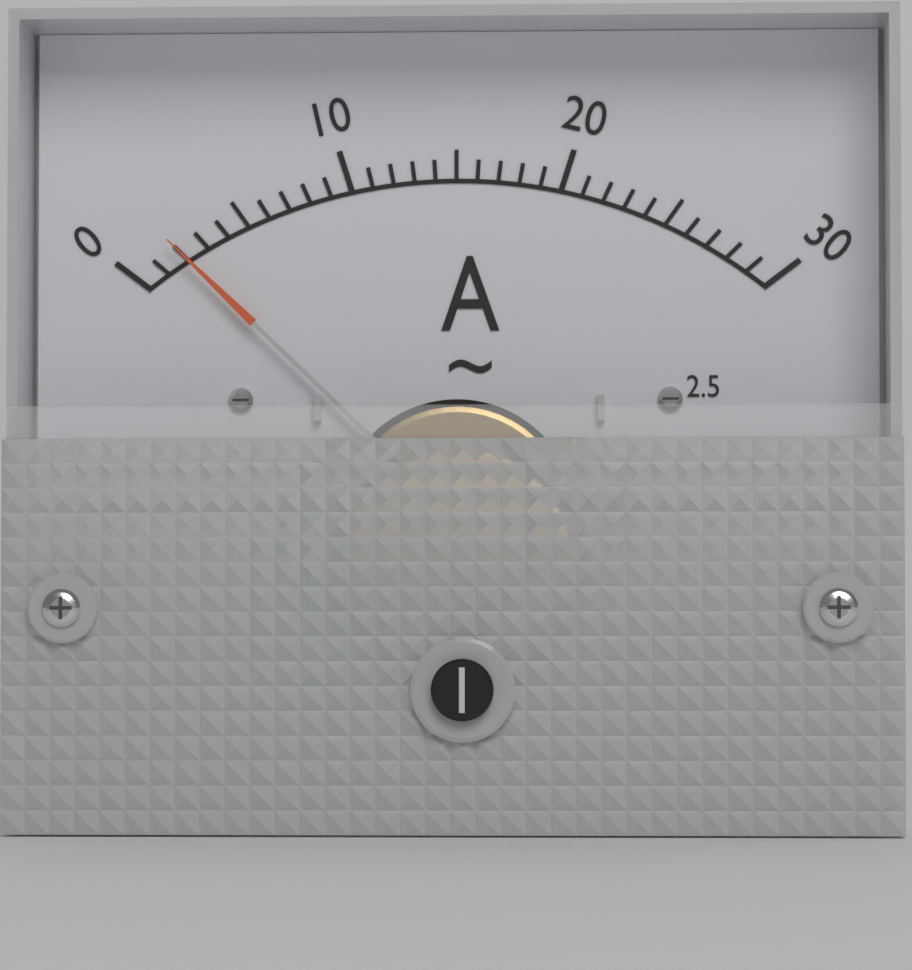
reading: 2 A
